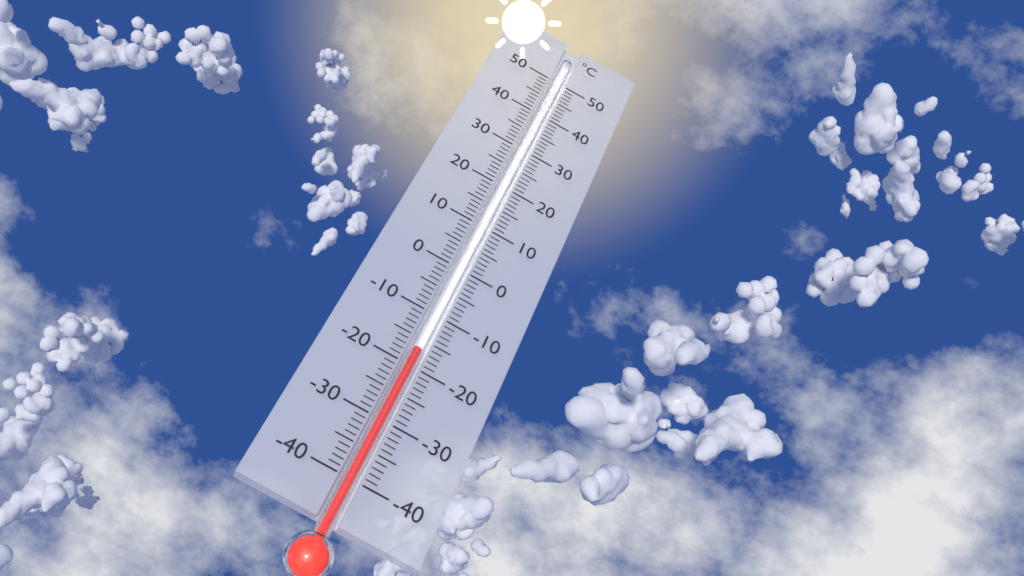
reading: -17 °C
